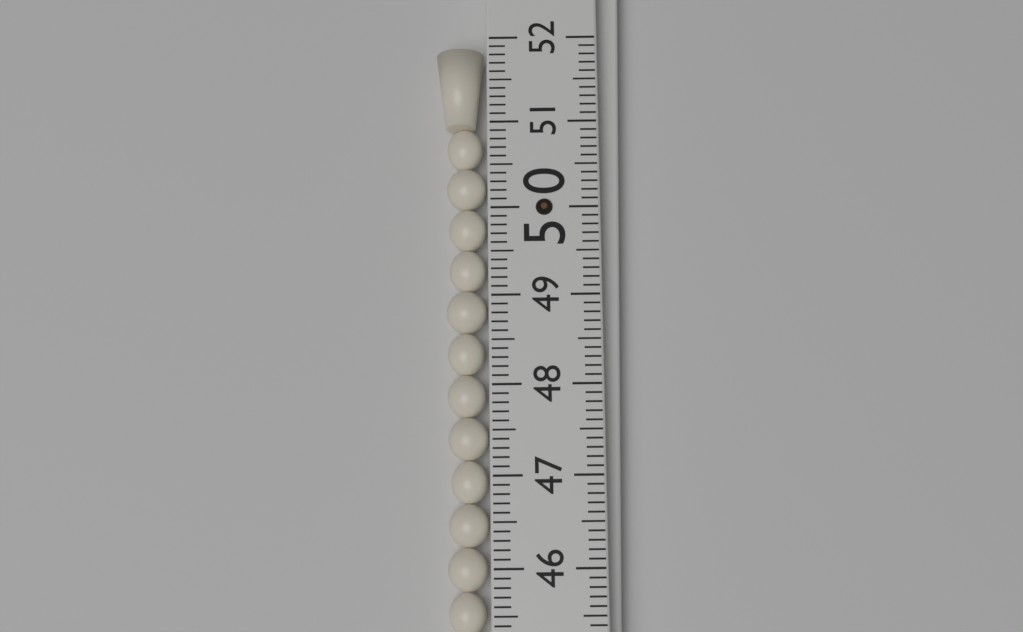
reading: 51.9 (no unit)
